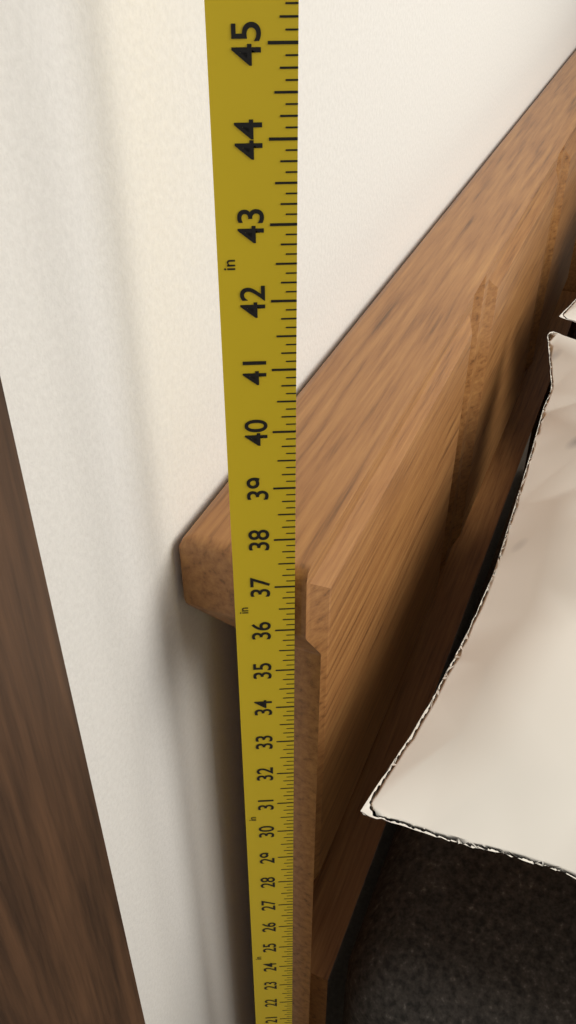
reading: 37.250 in
